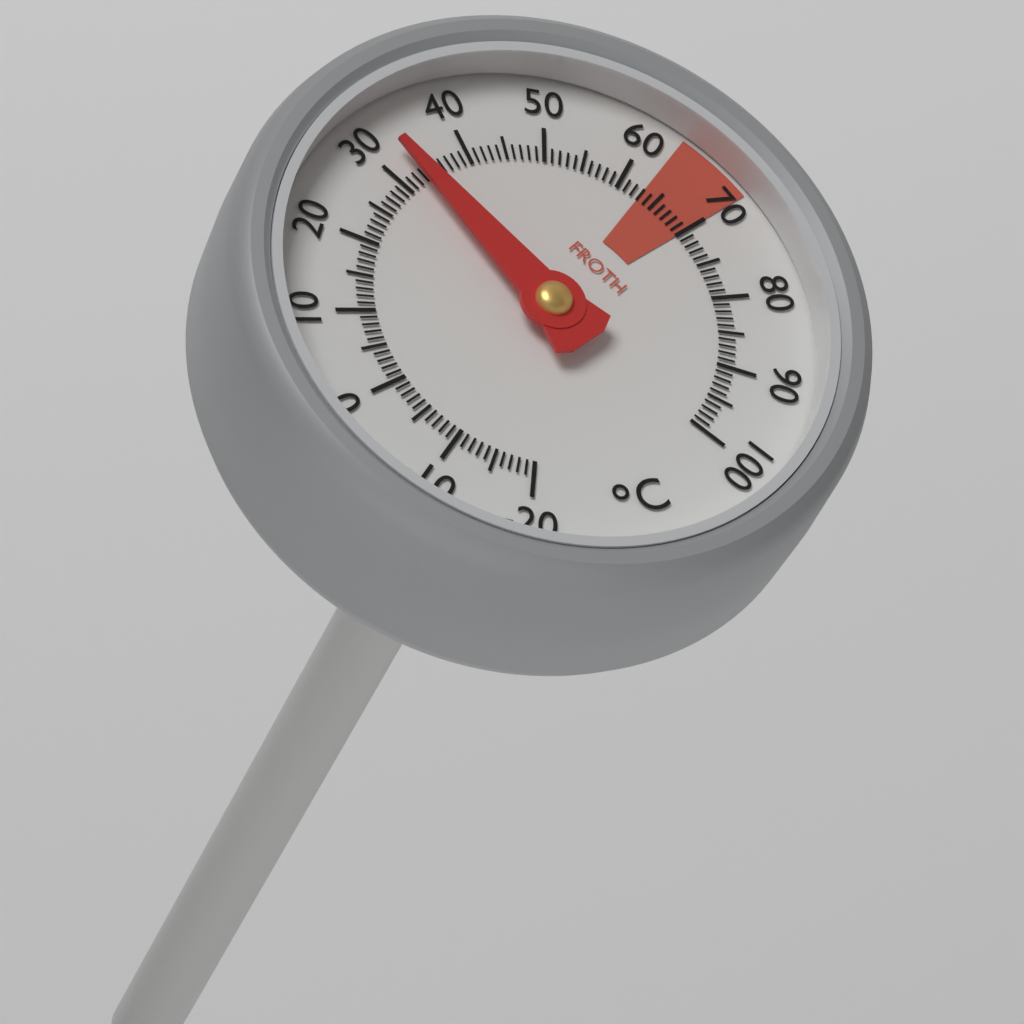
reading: 33 °C
